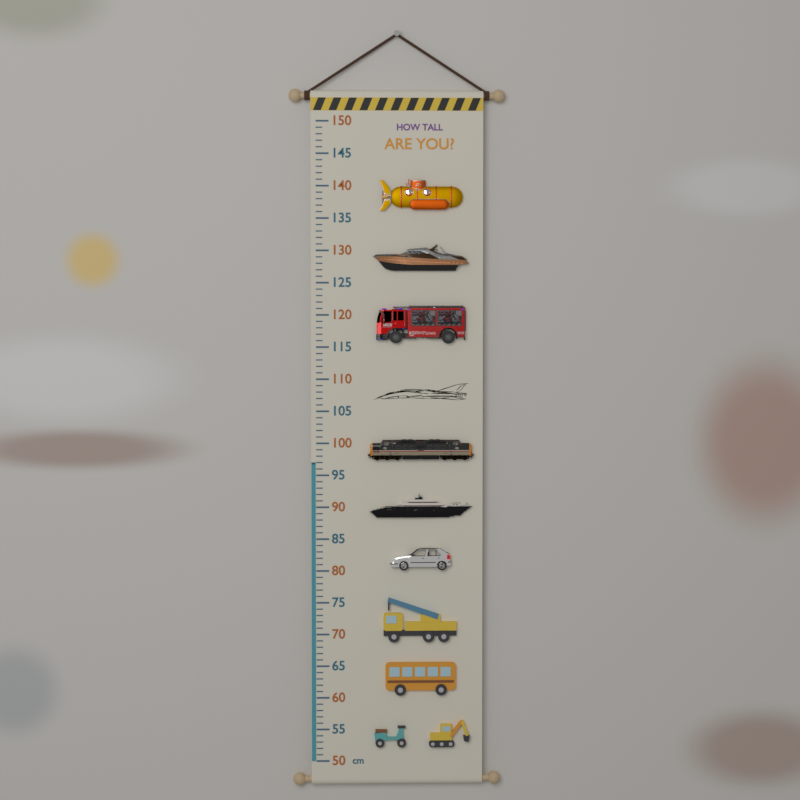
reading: 97 cm
